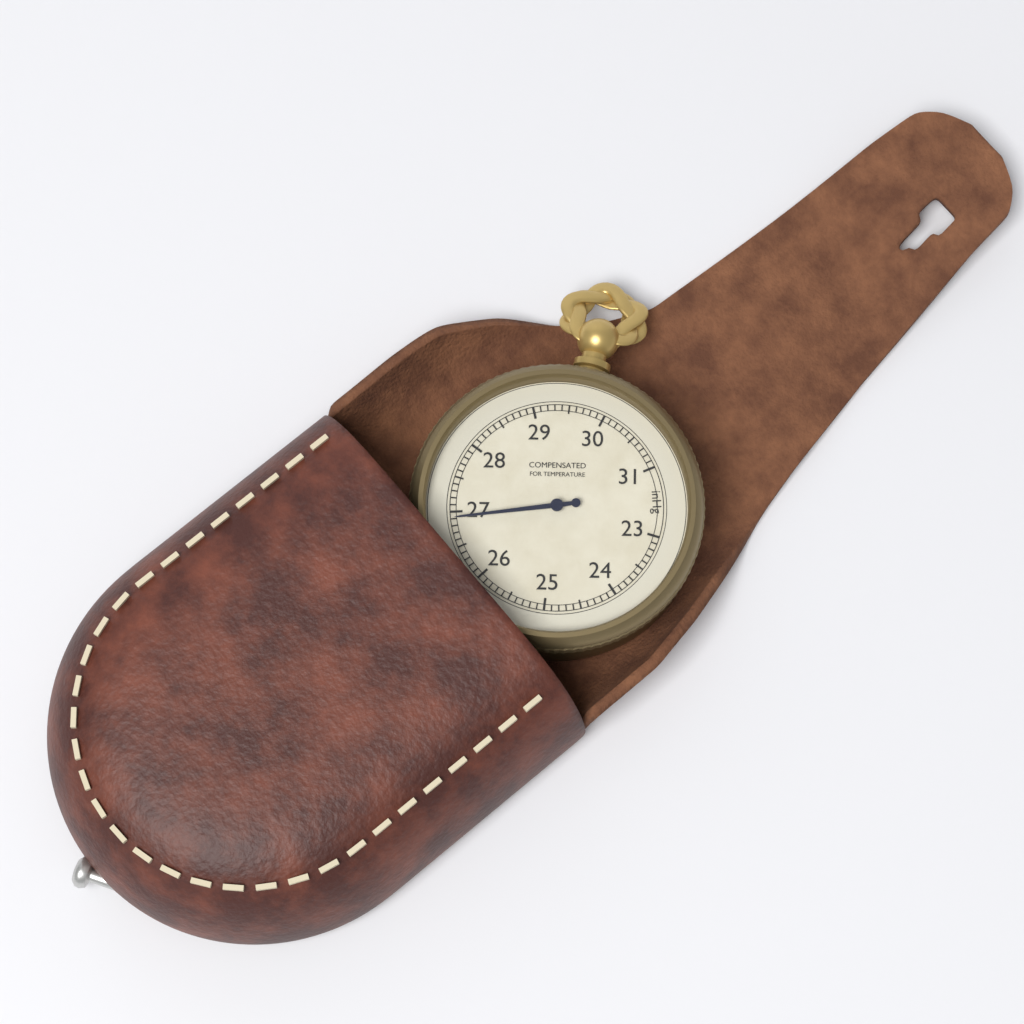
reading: 26.9 inHg
